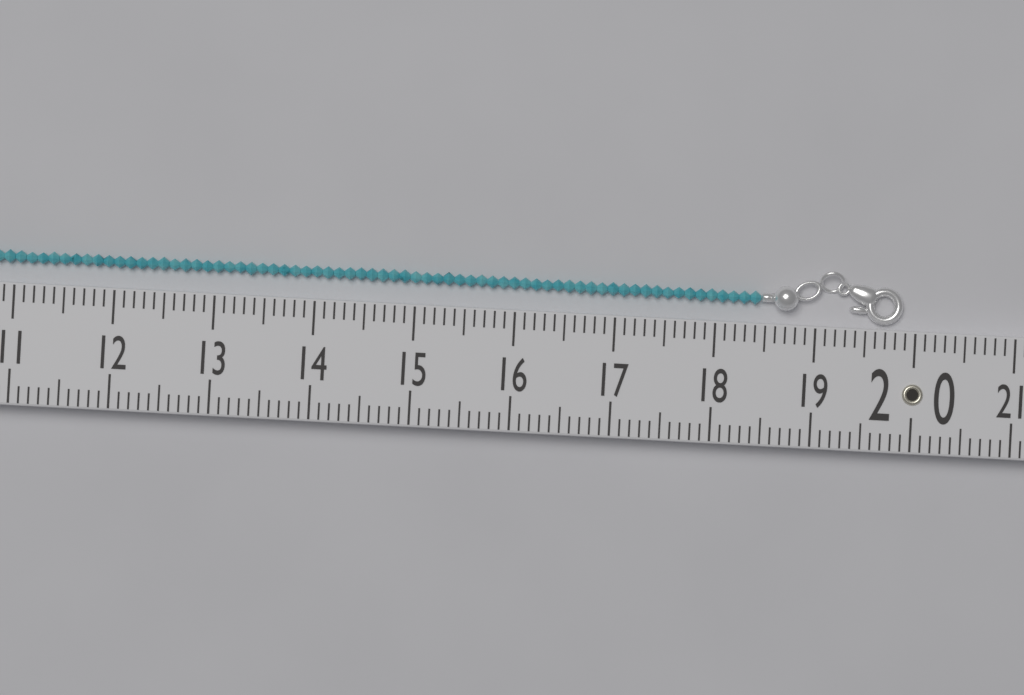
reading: 19.9 (no unit)
